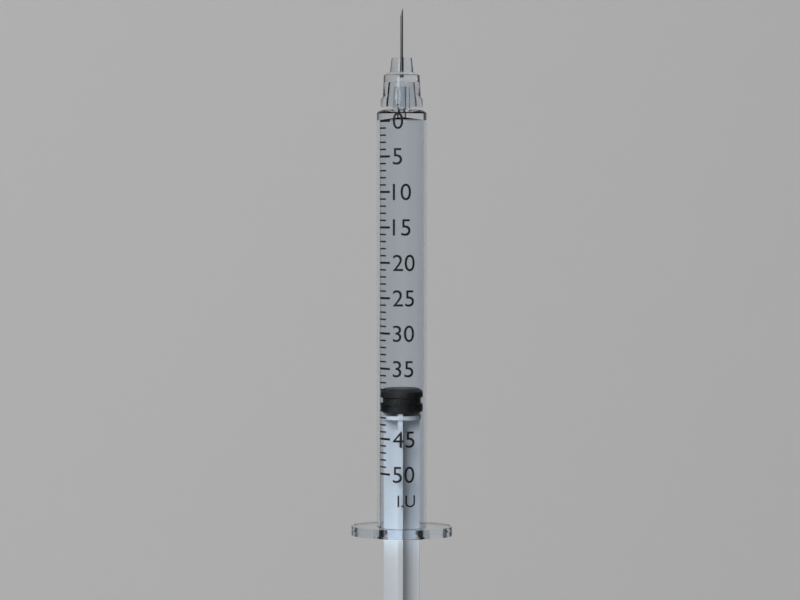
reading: 38 I.U.
